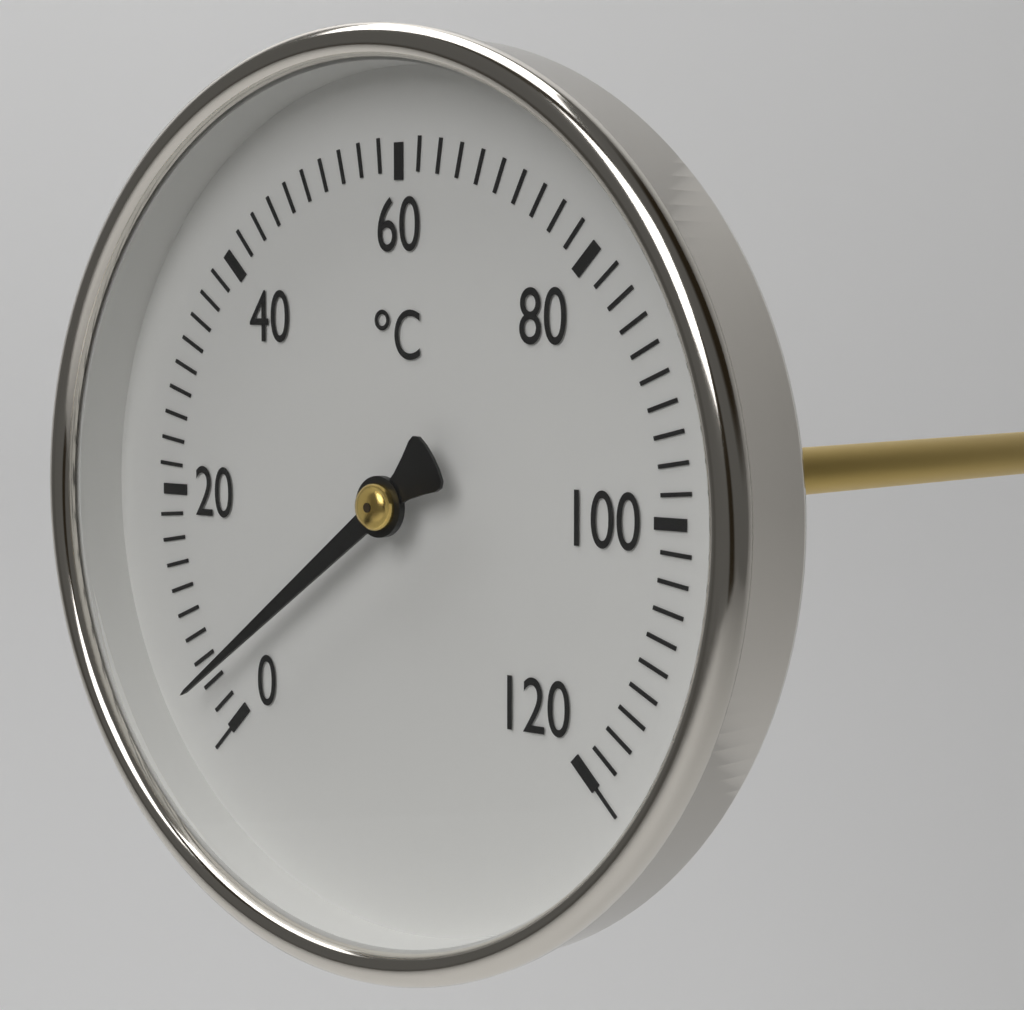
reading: 4 °C
